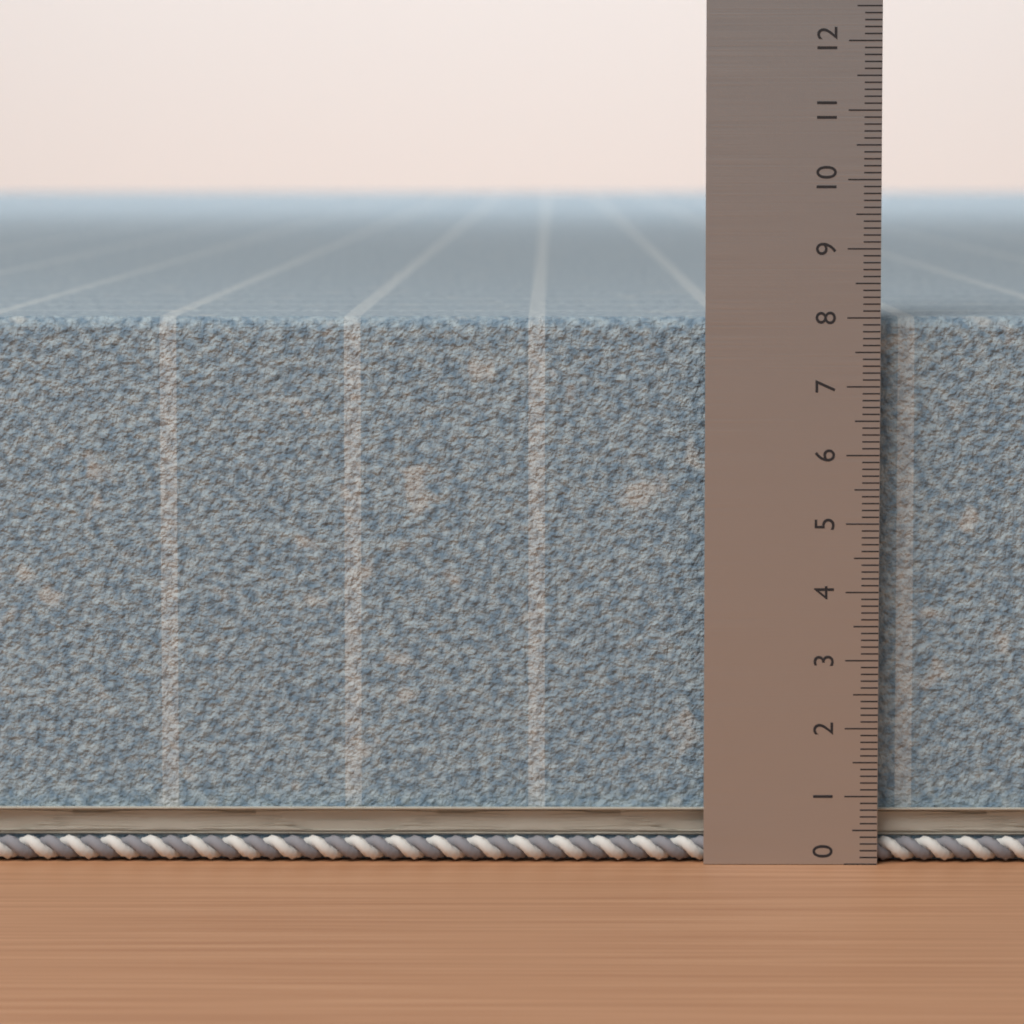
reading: 8.0 (no unit)
